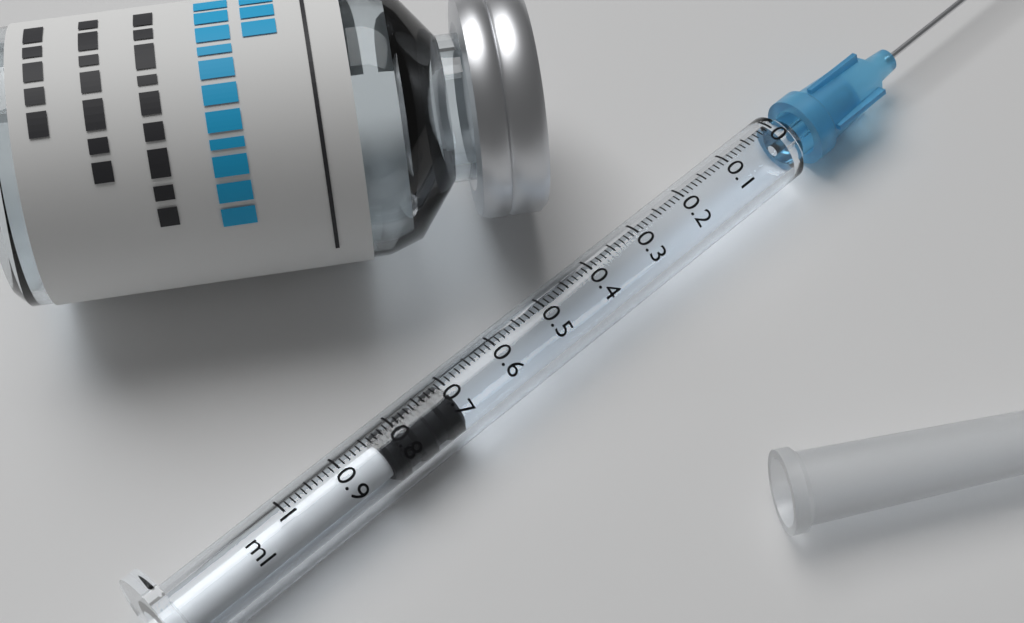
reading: 0.70 ml
